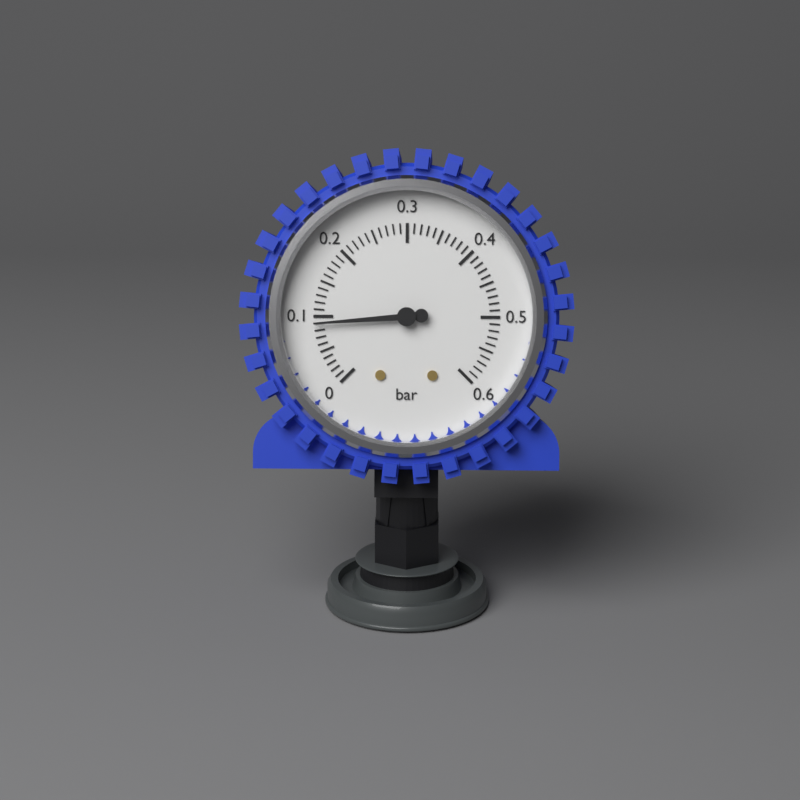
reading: 0.09 bar
